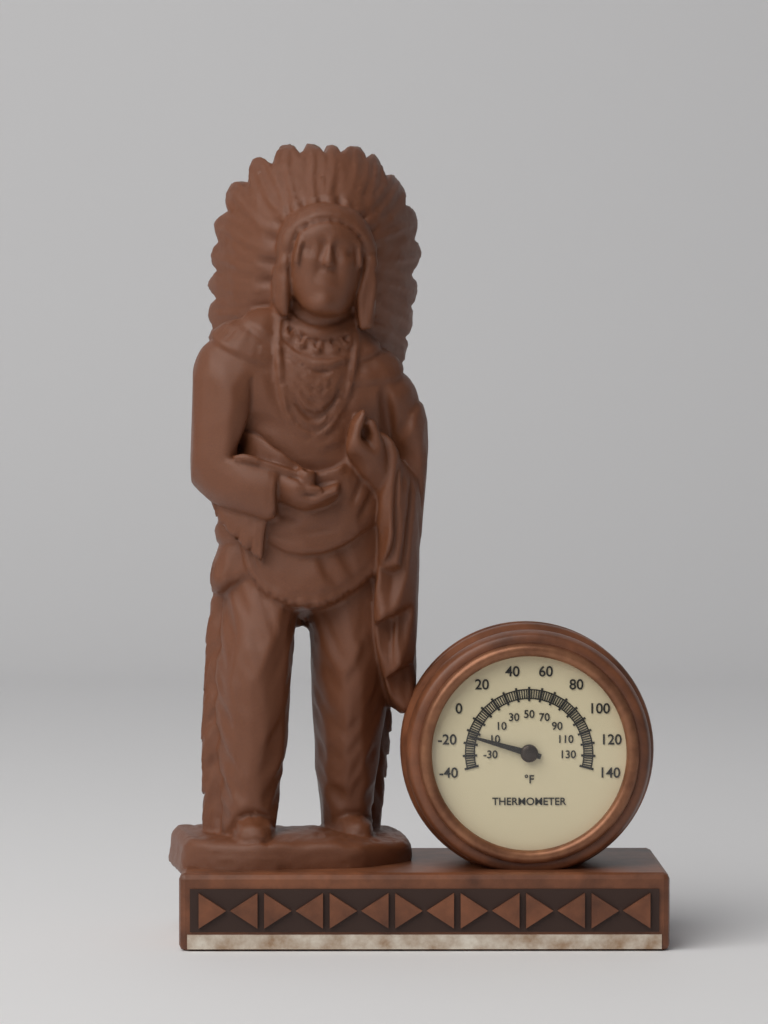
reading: -14 °F
